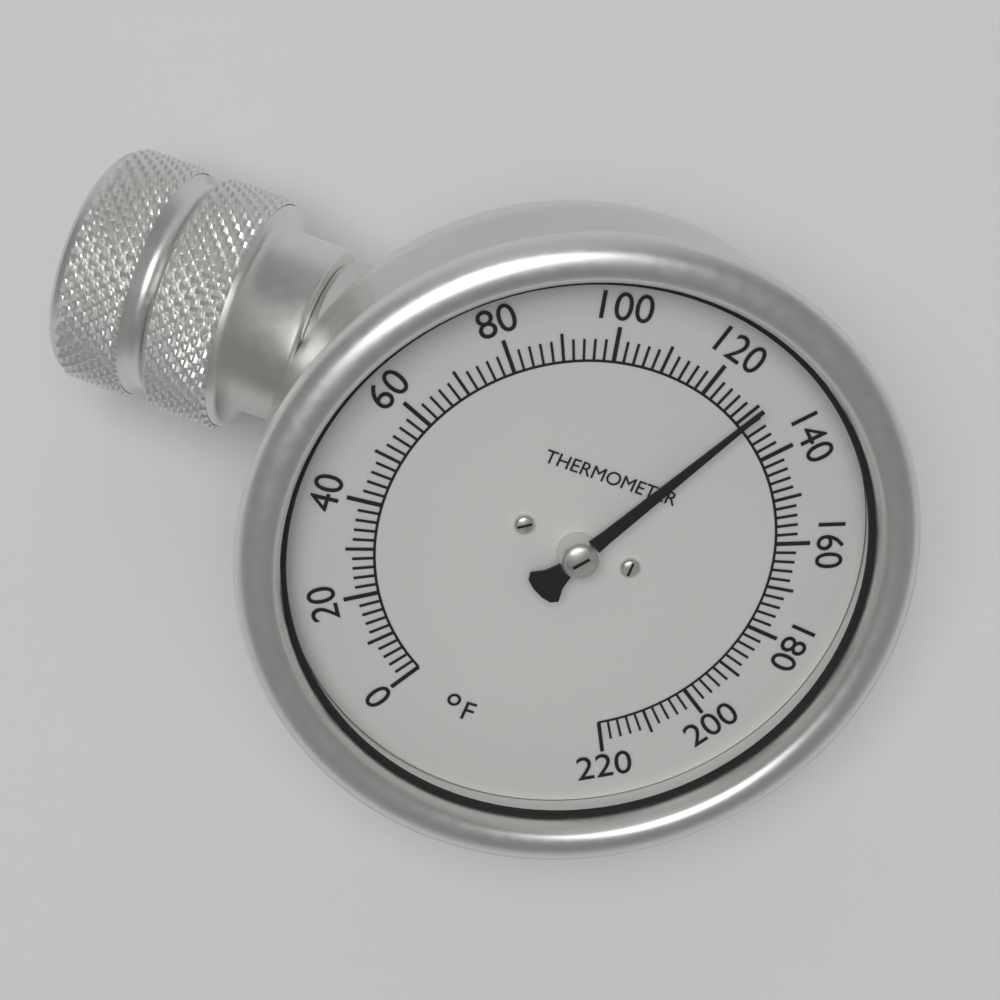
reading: 130 °F
